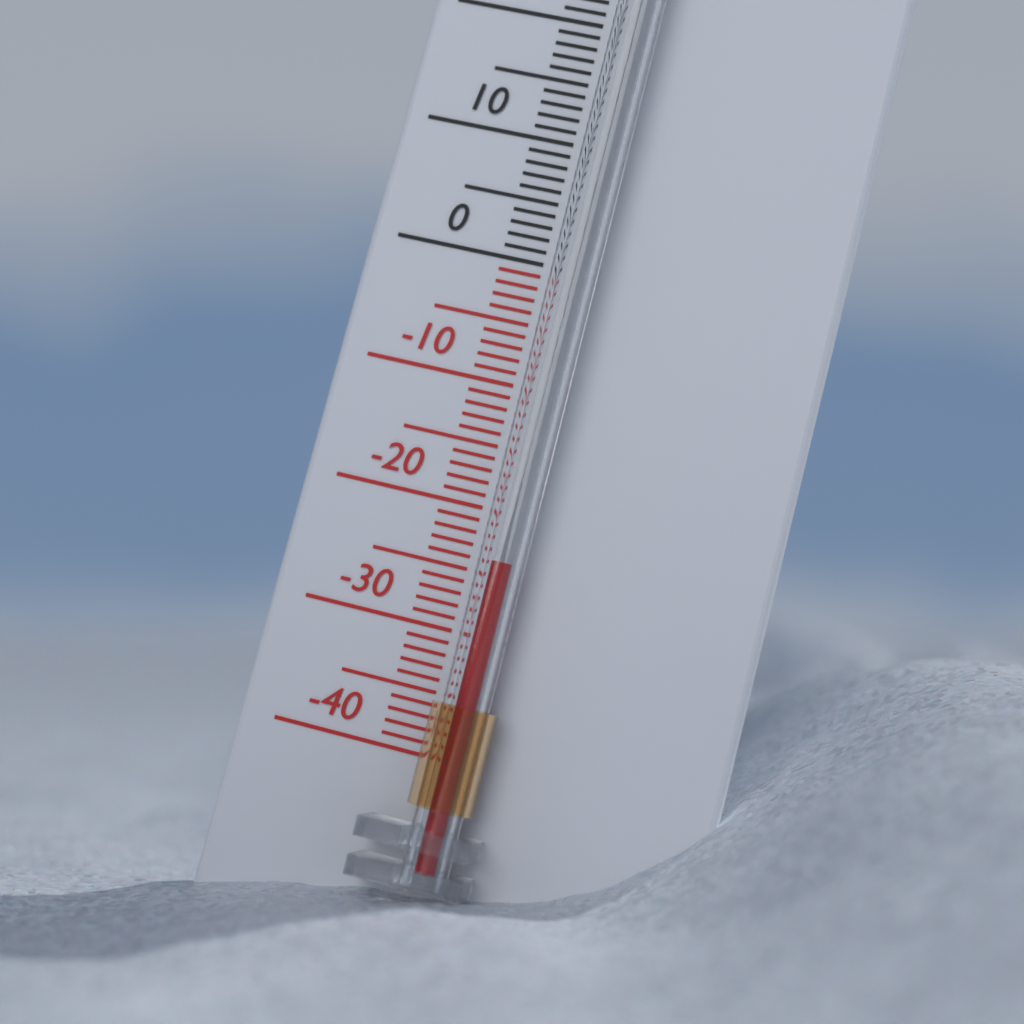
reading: -24 °C
